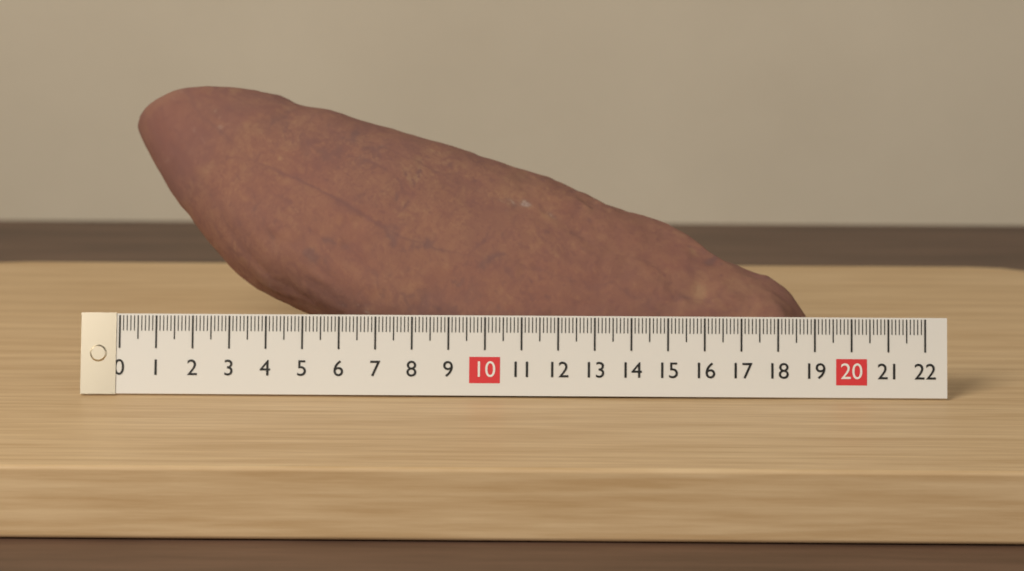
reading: 18.9 (no unit)
